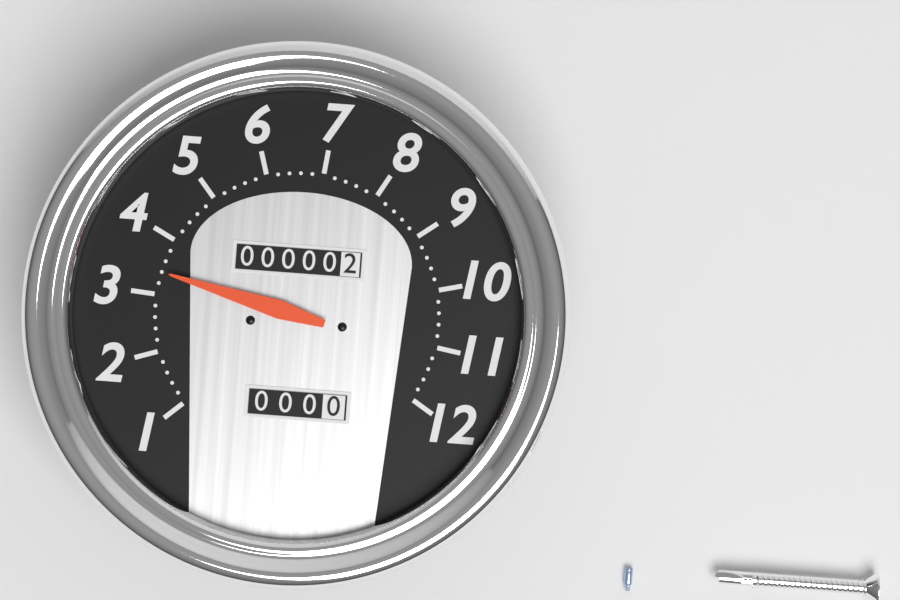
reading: 3.4 (no unit)
